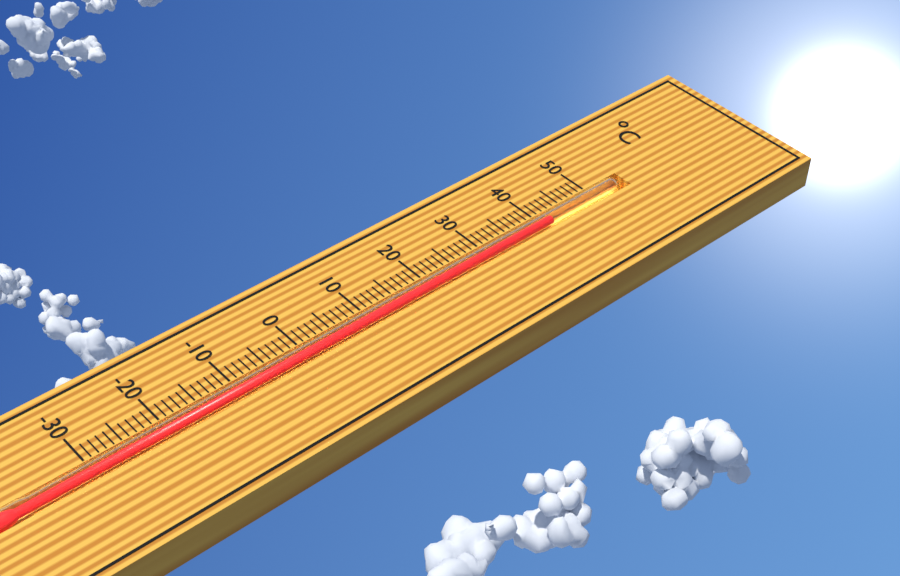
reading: 42 °C
